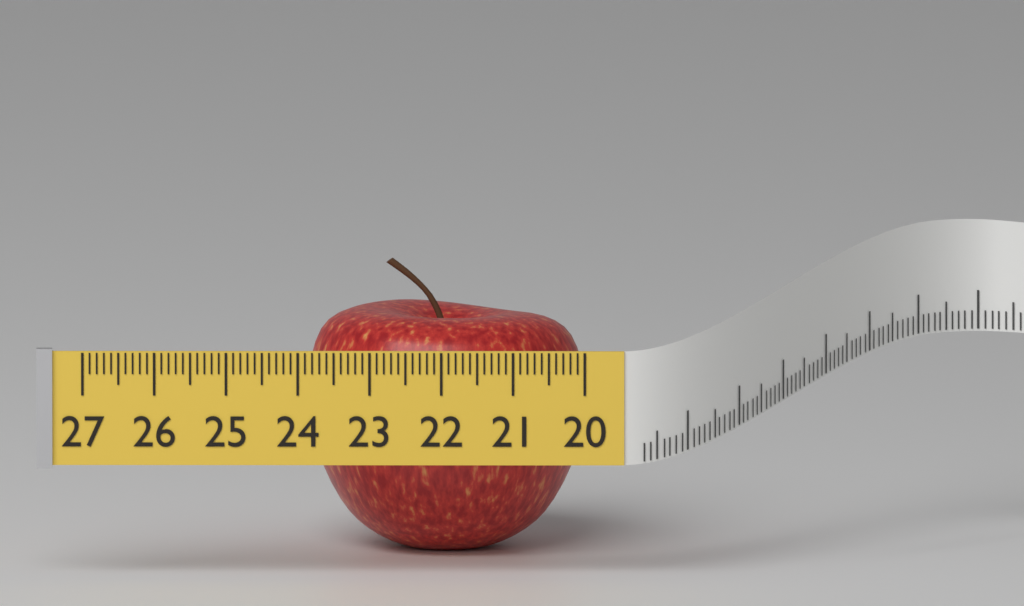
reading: 23.9 (no unit)
